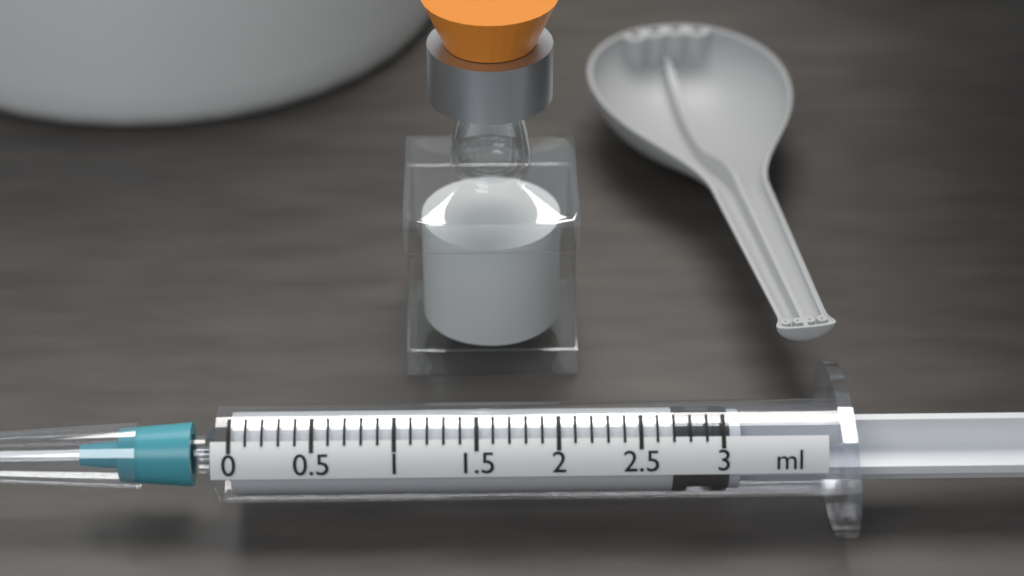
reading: 2.7 ml
